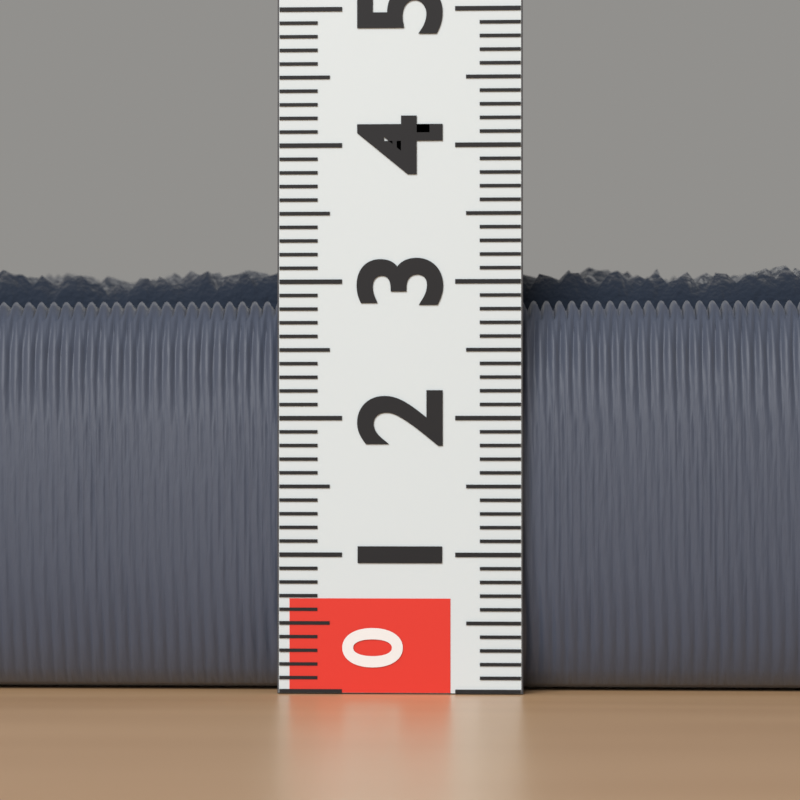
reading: 3.2 (no unit)
